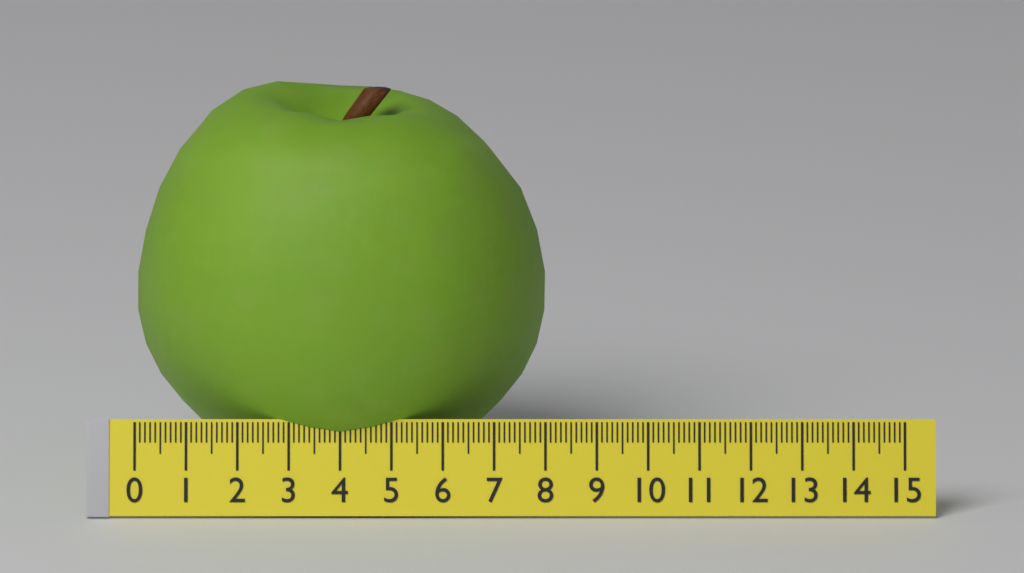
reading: 8.0 (no unit)
